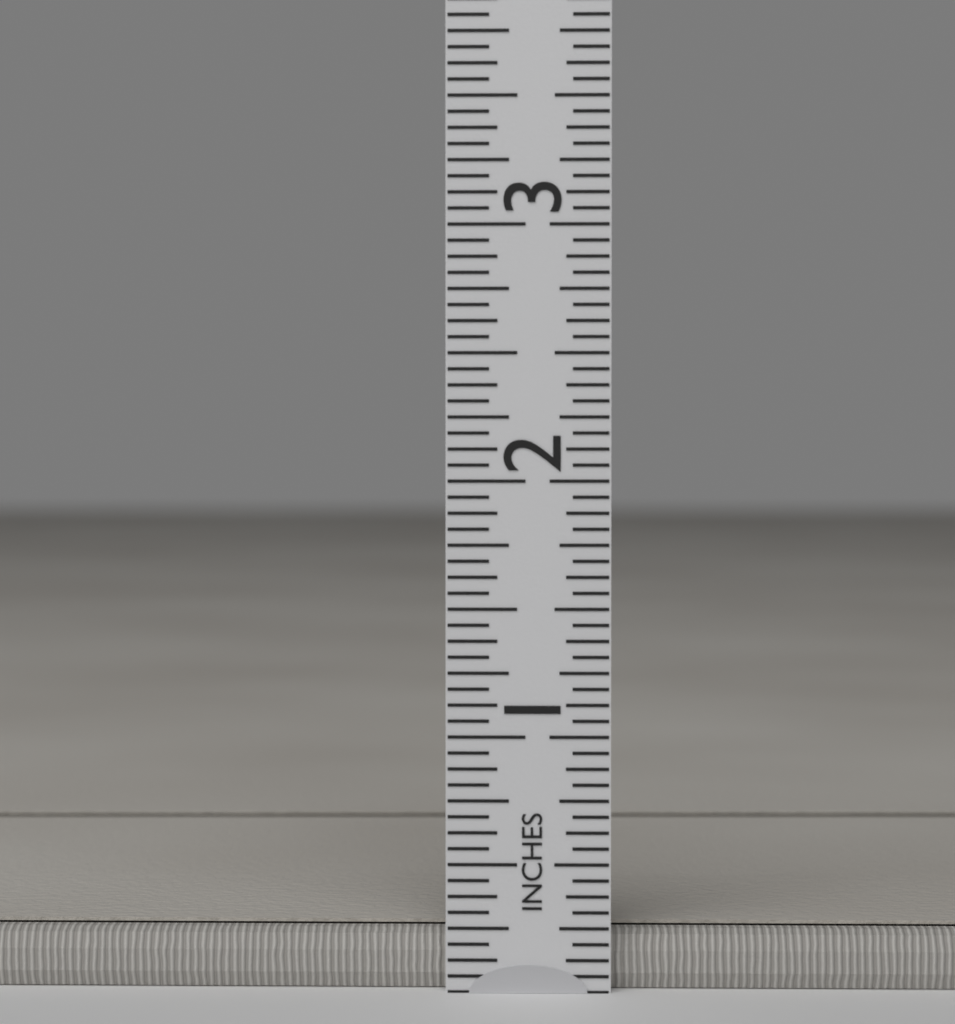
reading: 0.2500 in
